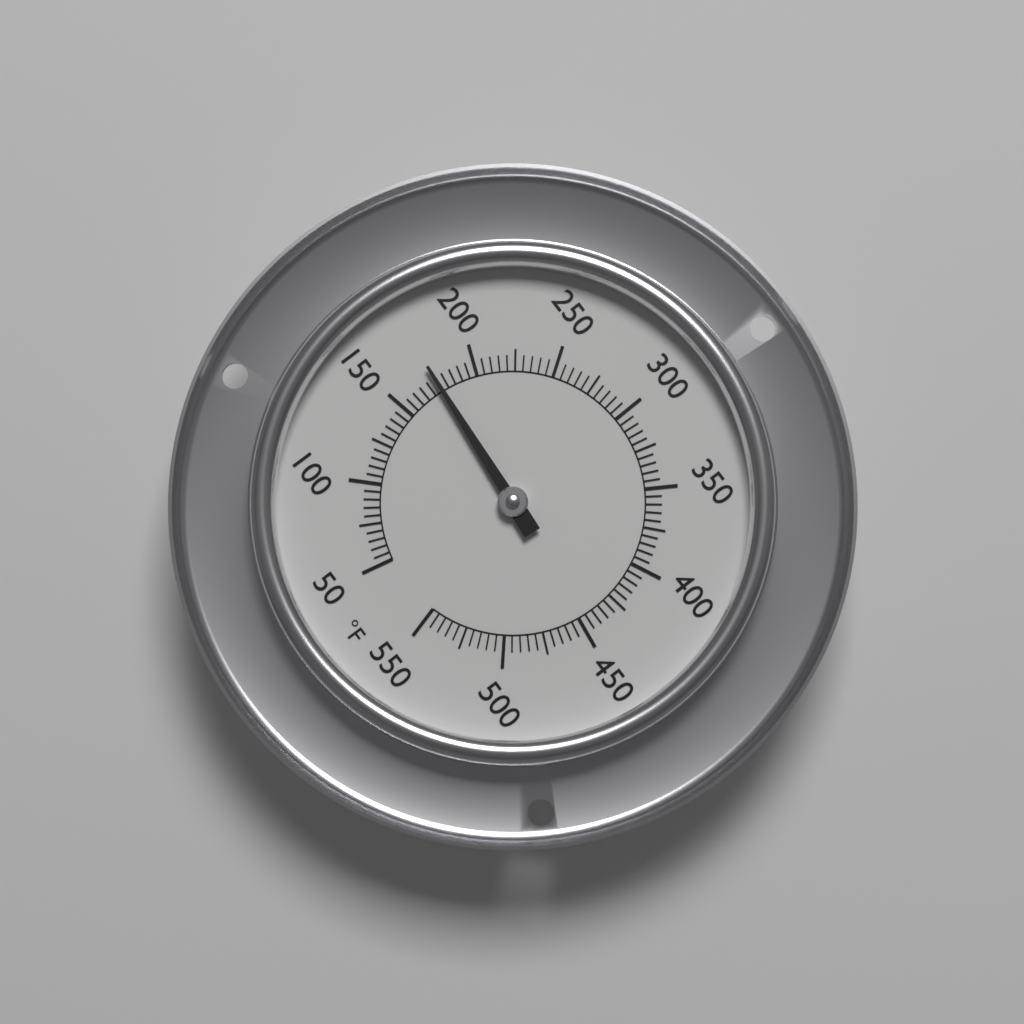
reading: 175 °F
